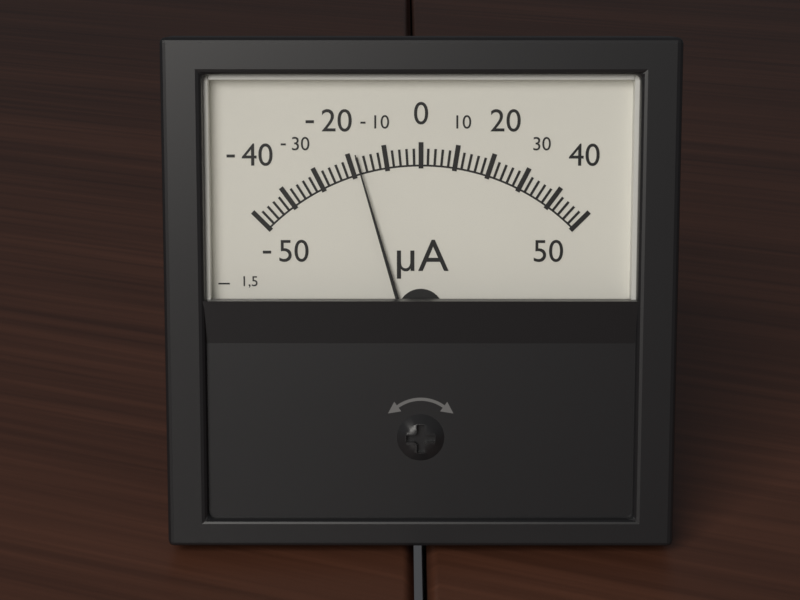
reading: -18 µA
